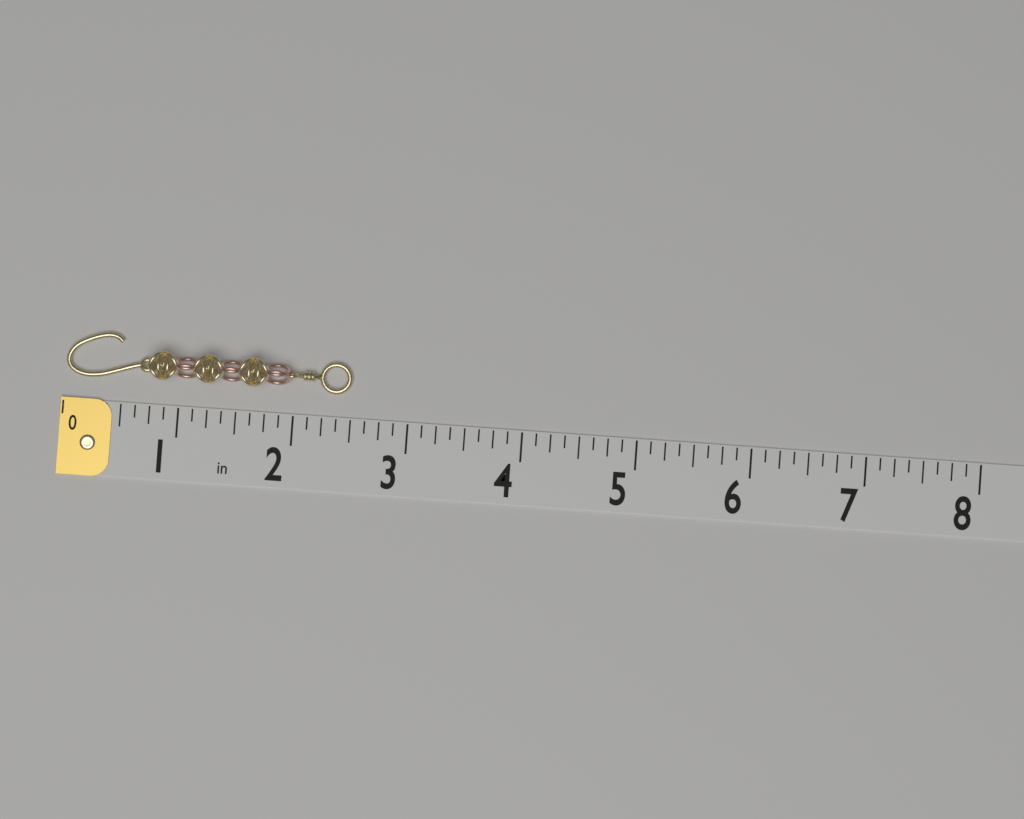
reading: 2.500 in
